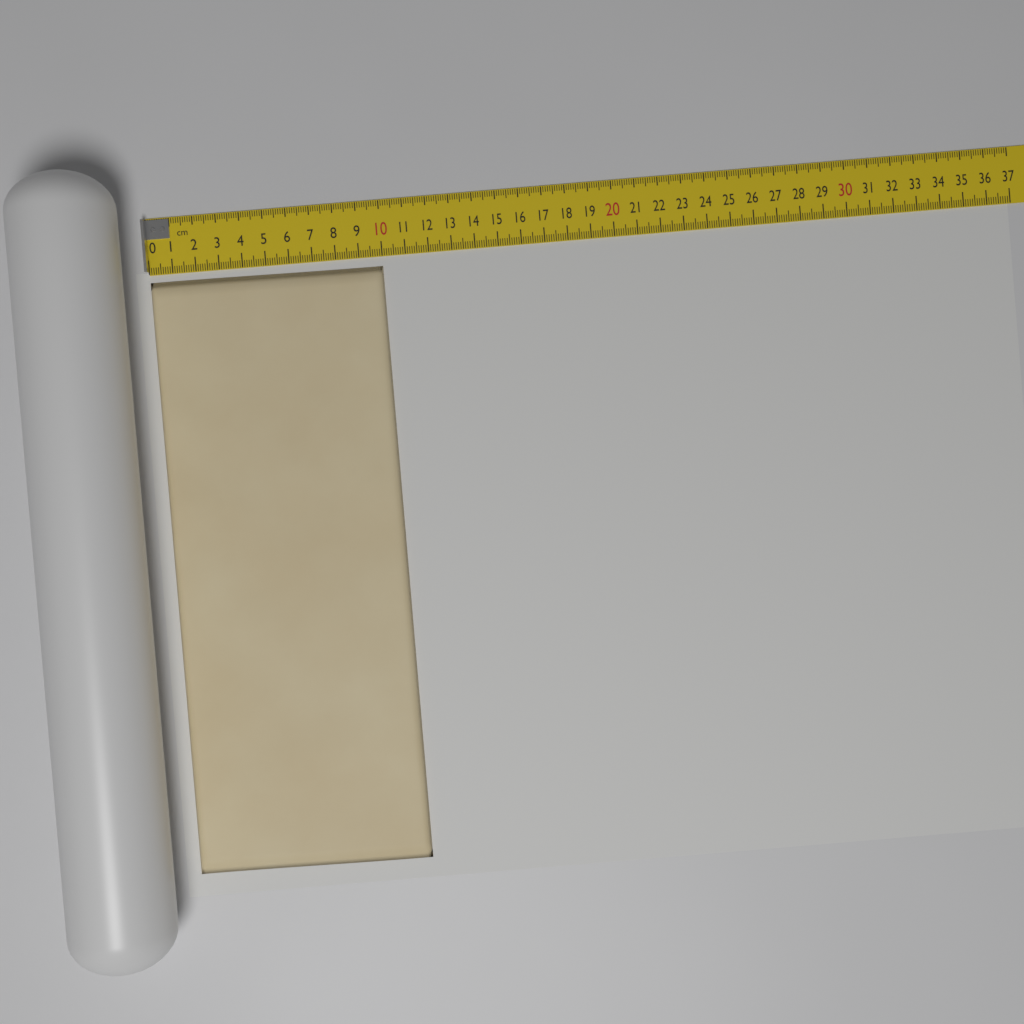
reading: 10.0 cm
